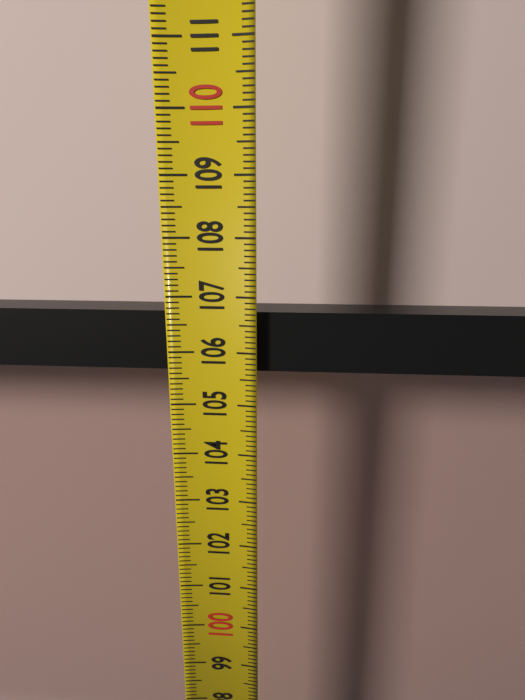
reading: 106.7 (no unit)
